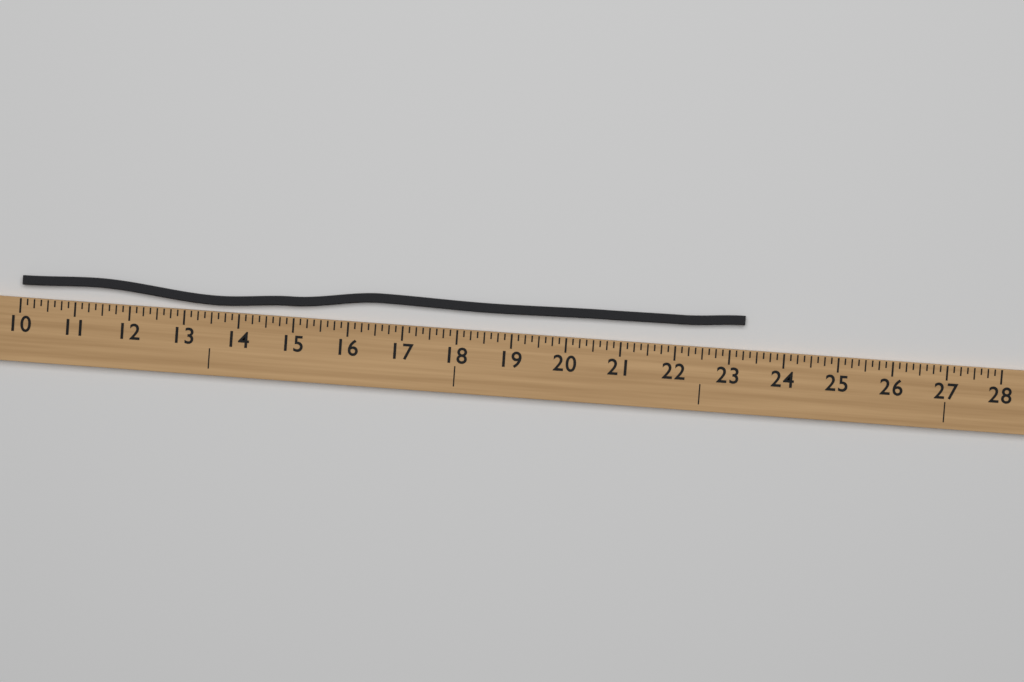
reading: 23.250 (no unit)
